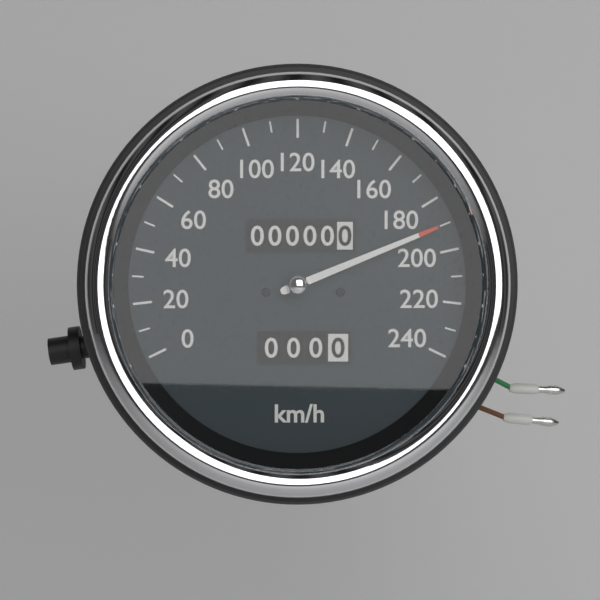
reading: 190 km/h
